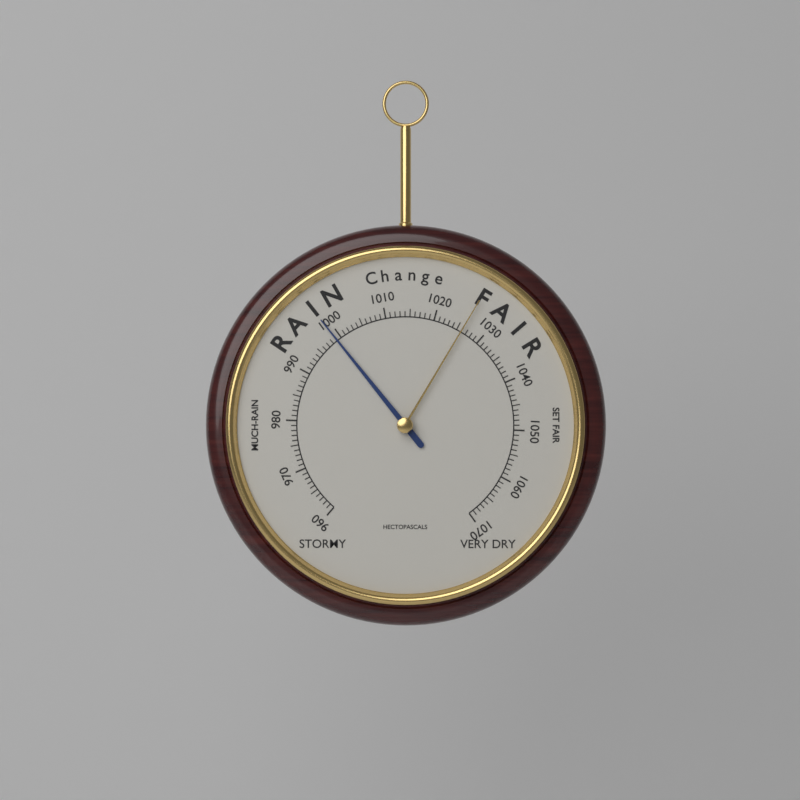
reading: 999 hPa
